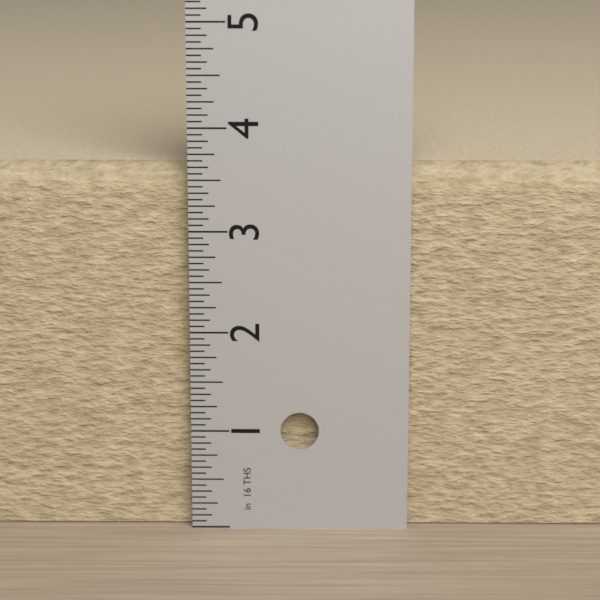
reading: 3.6250 in
